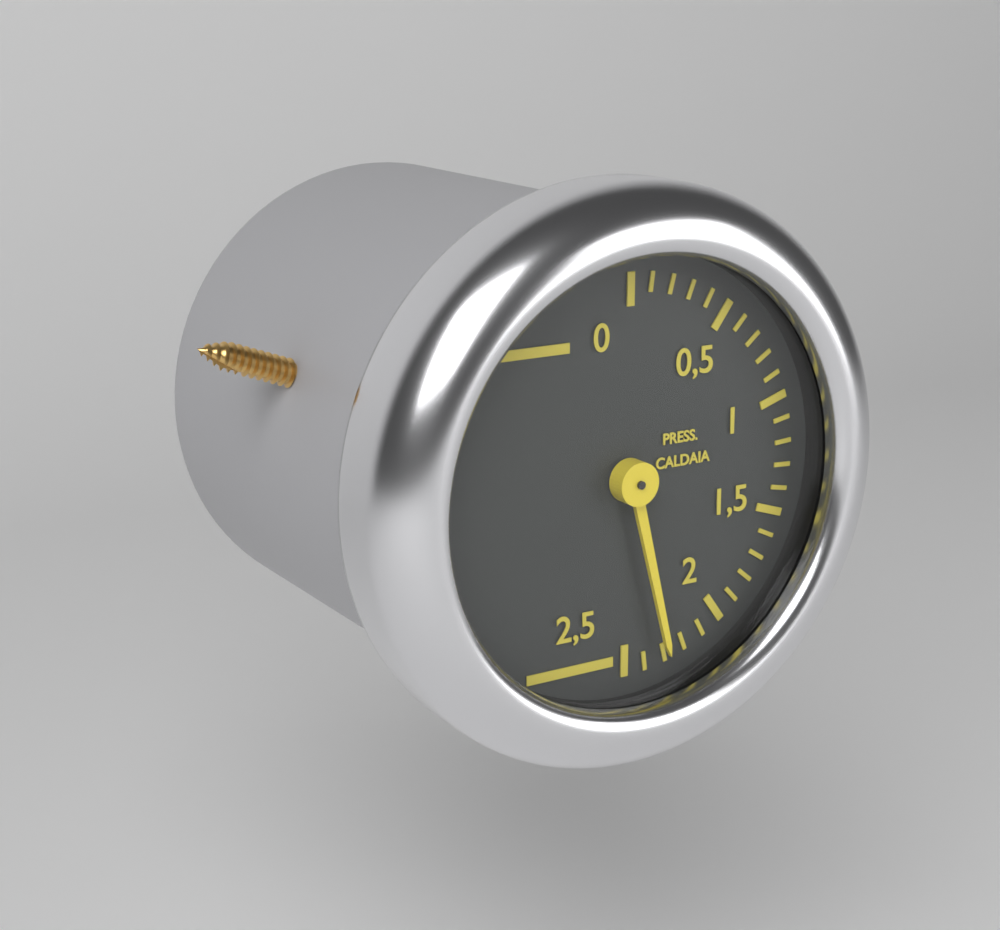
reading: 2.3 (no unit)
